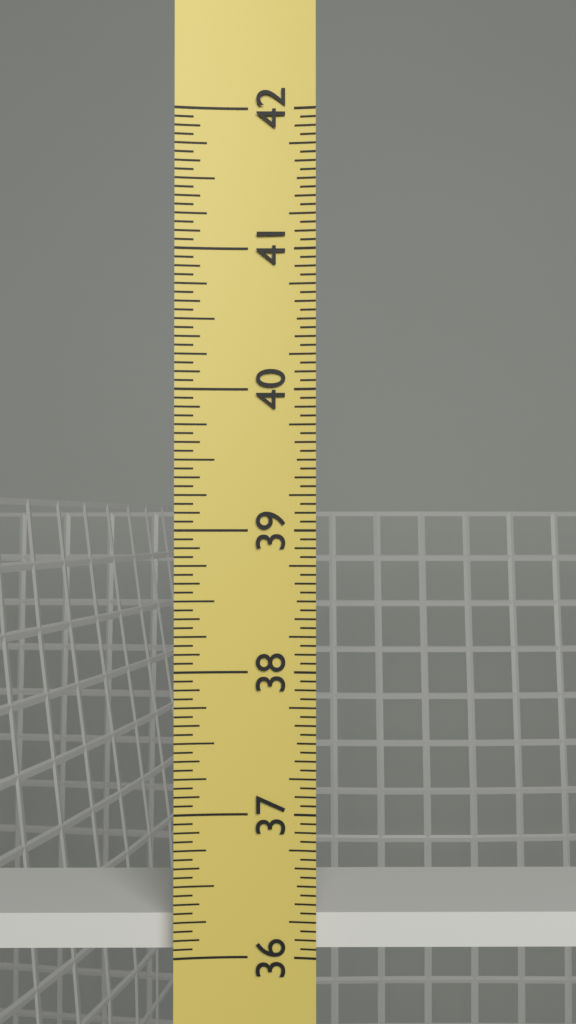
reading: 36.2500 in
